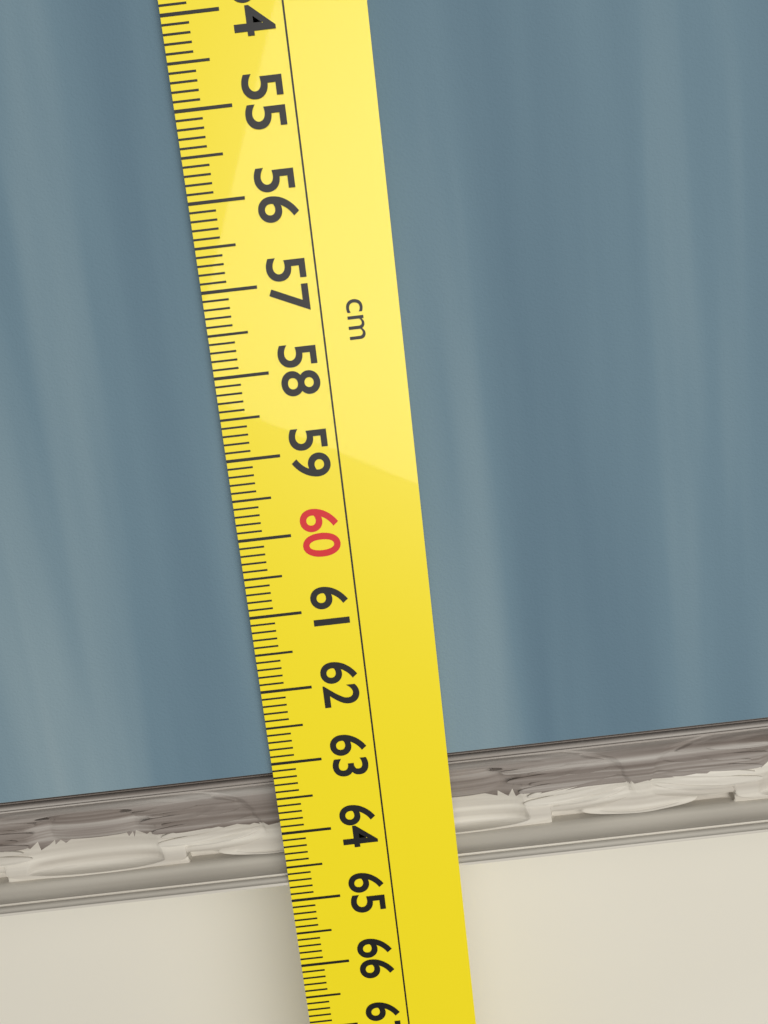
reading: 64.8 cm
